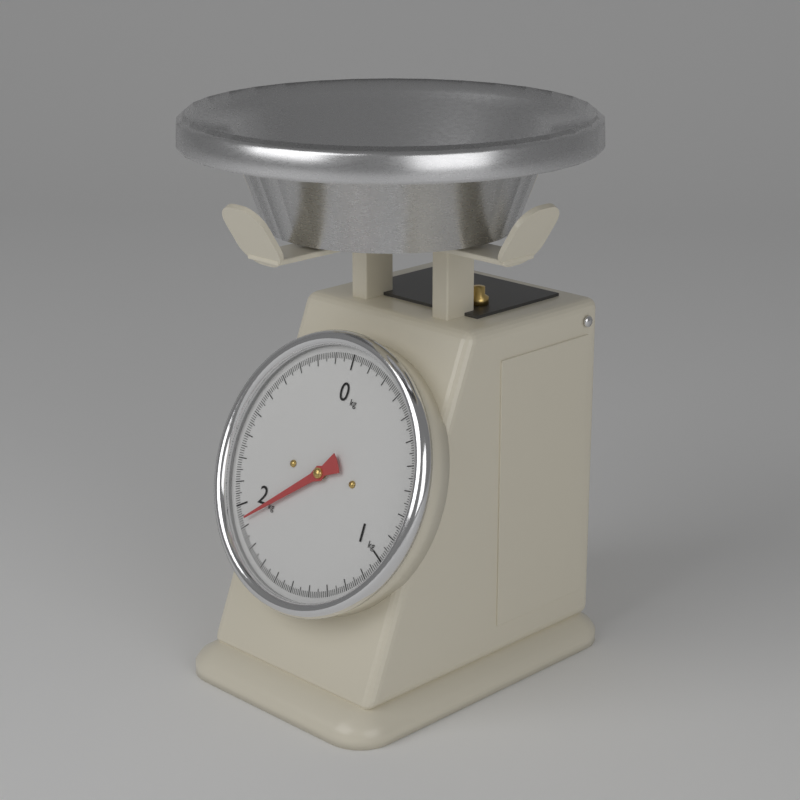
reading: 1.93 kg
